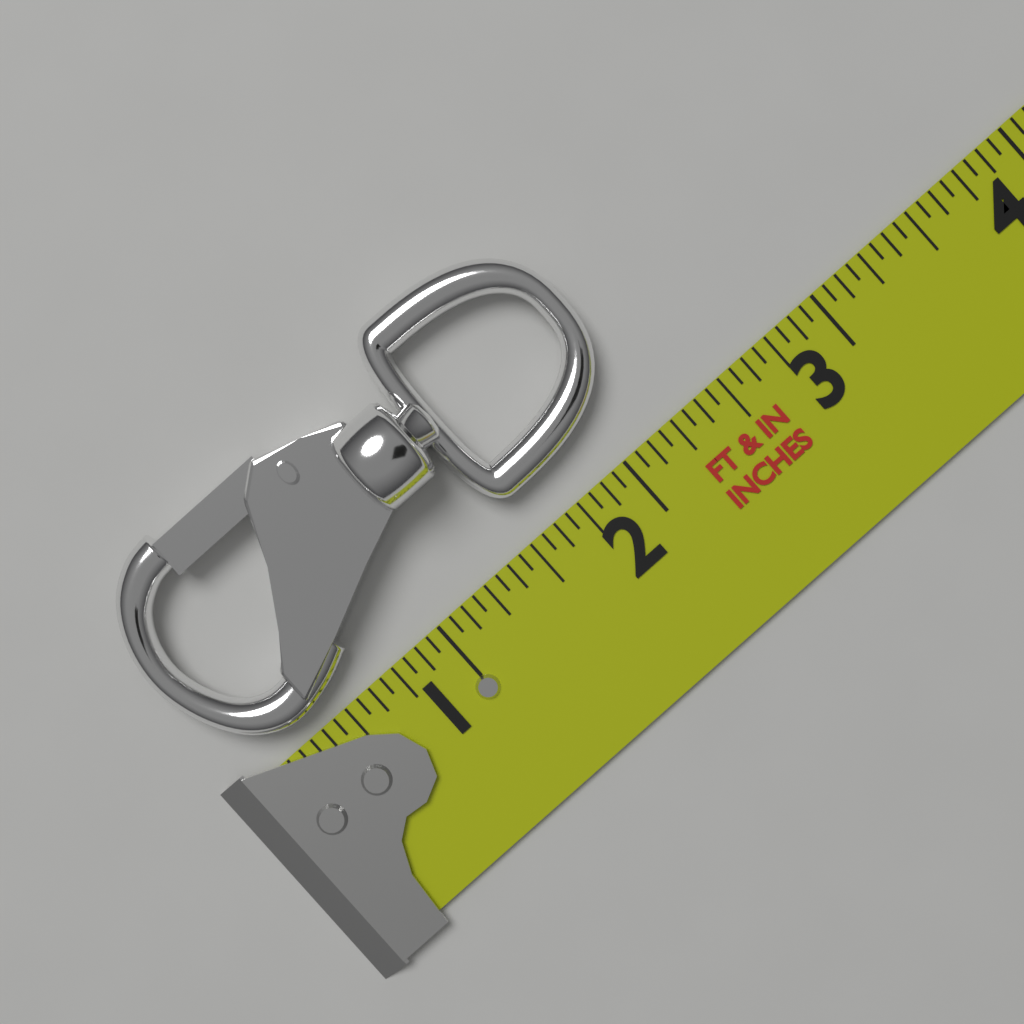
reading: 2.2500 in
